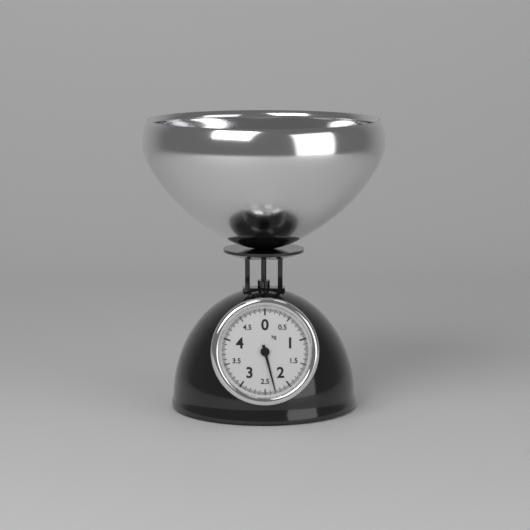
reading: 2.300 kg
